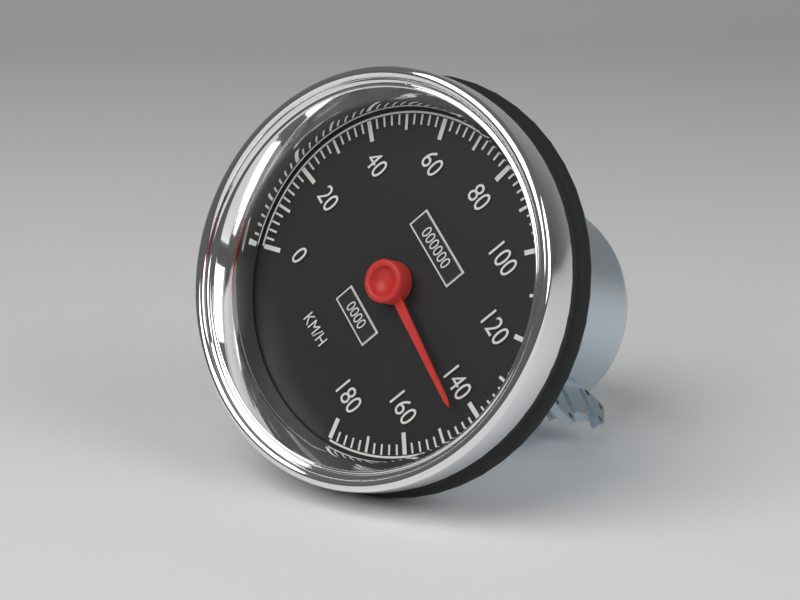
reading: 144 km/h
